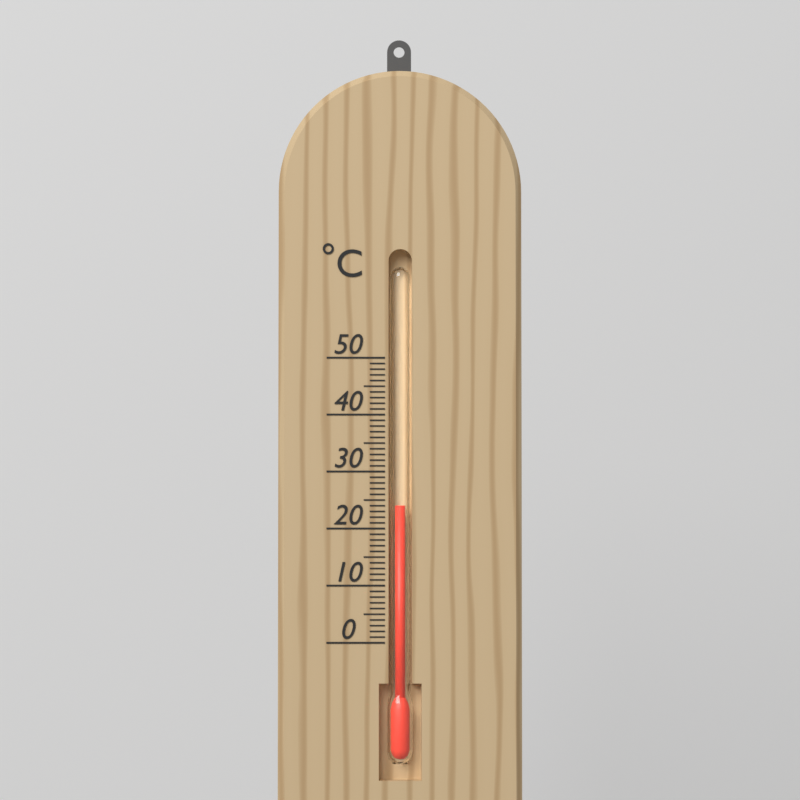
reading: 24 °C
